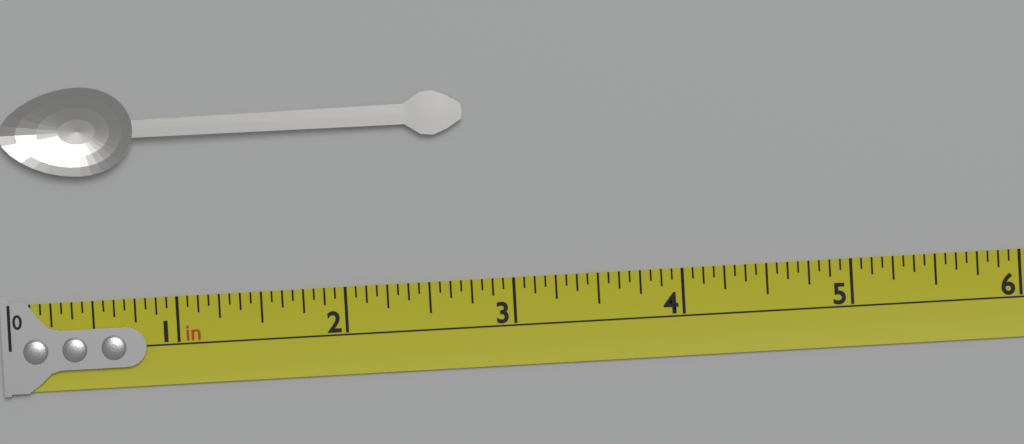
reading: 2.7500 in
